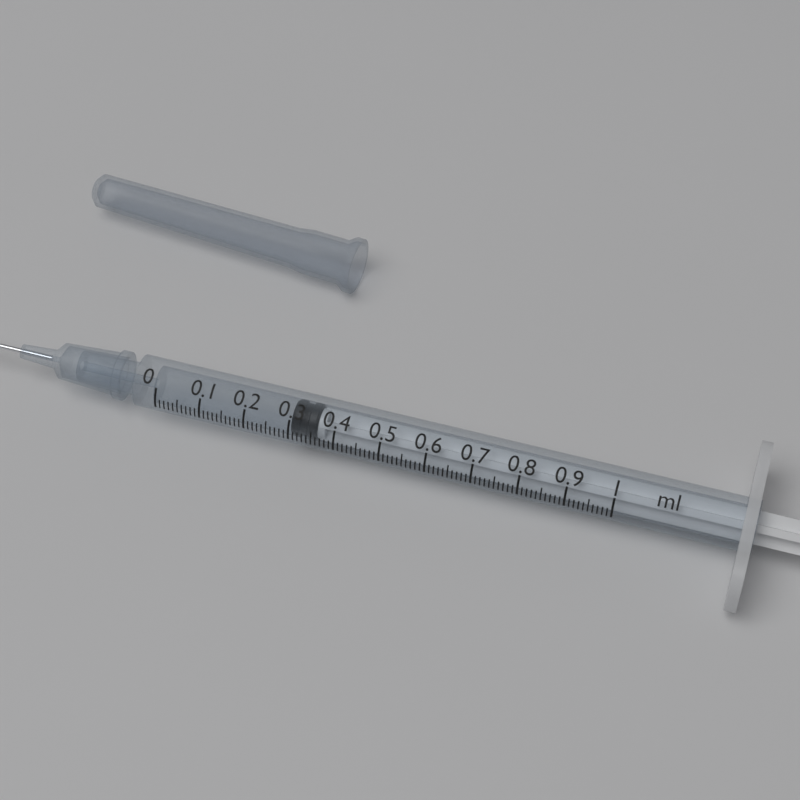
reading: 0.30 ml
